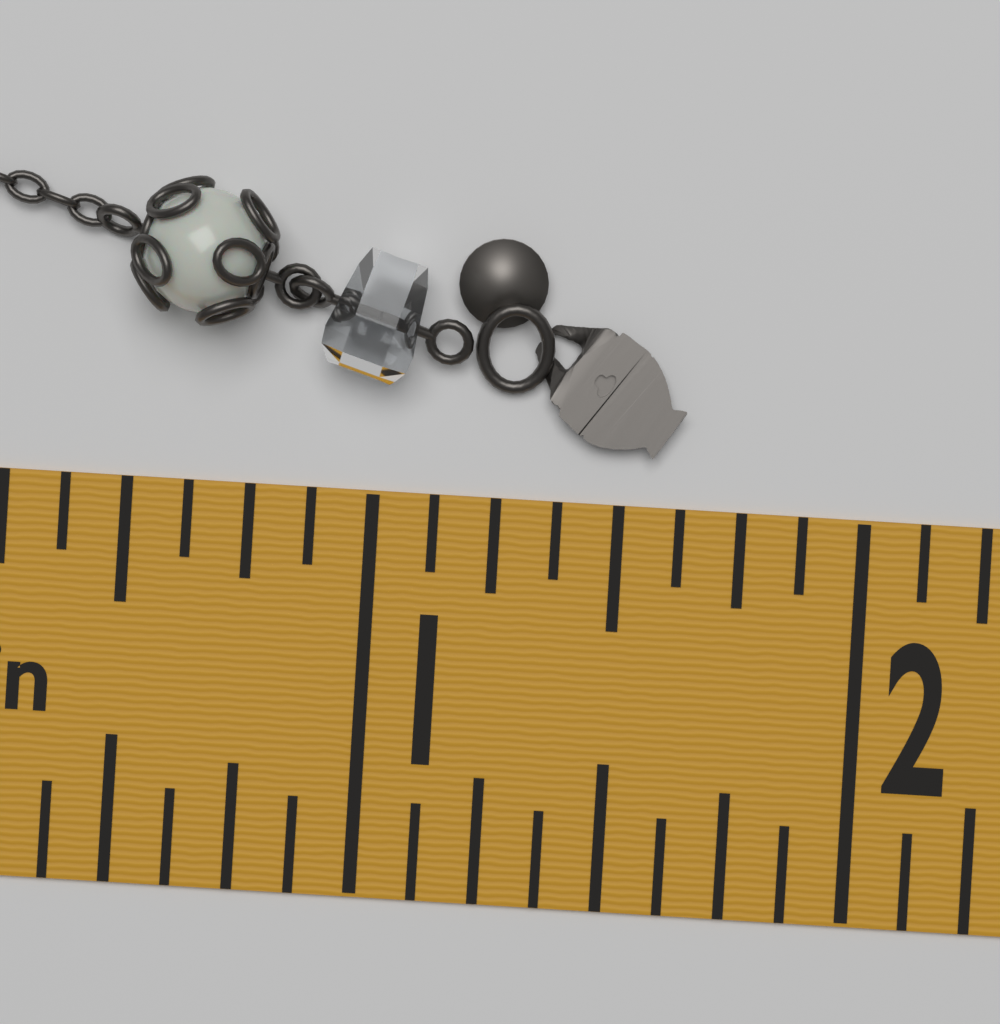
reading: 1.625 in
